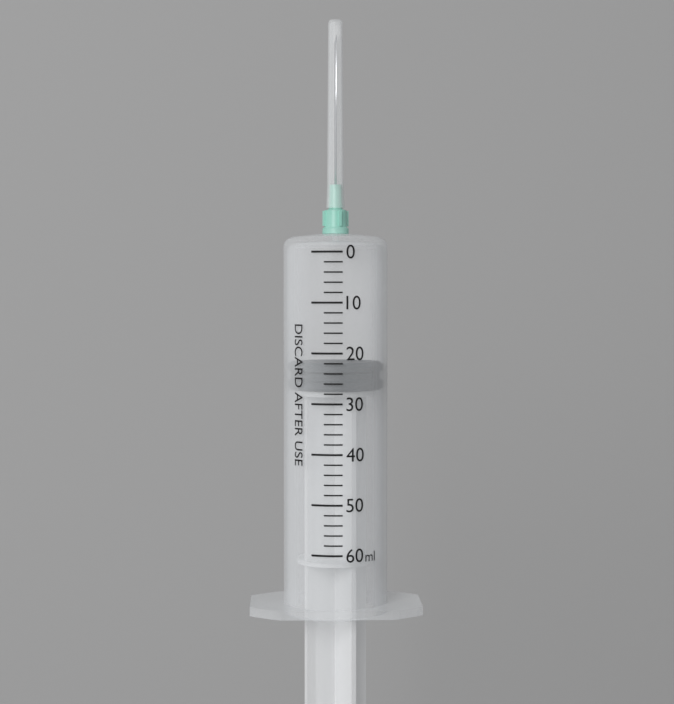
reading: 22 ml
